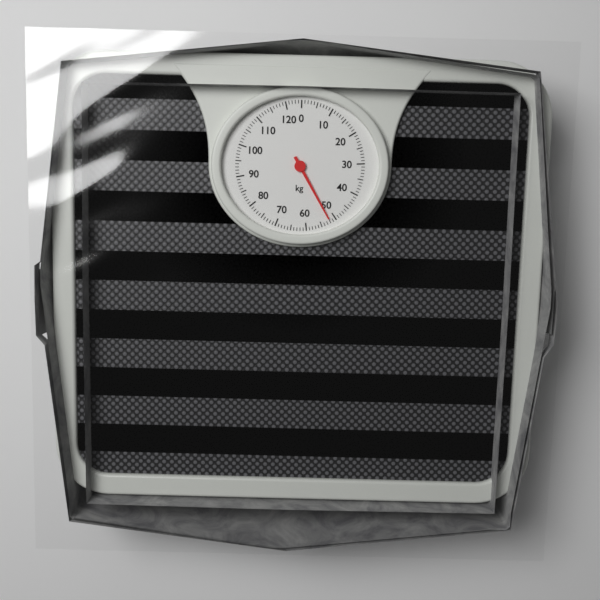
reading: 52 kg
